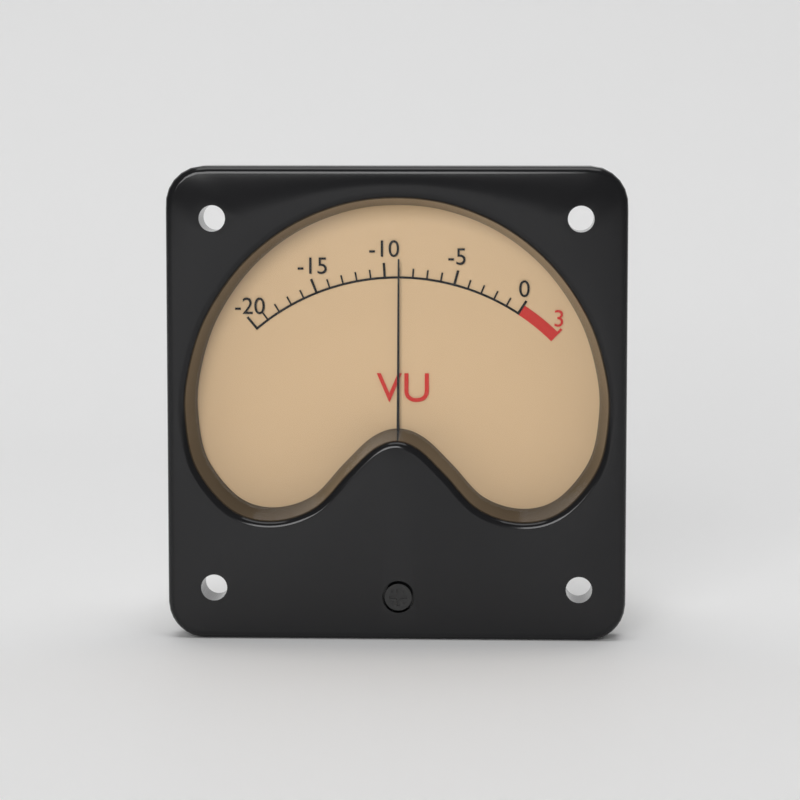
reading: -9 VU
